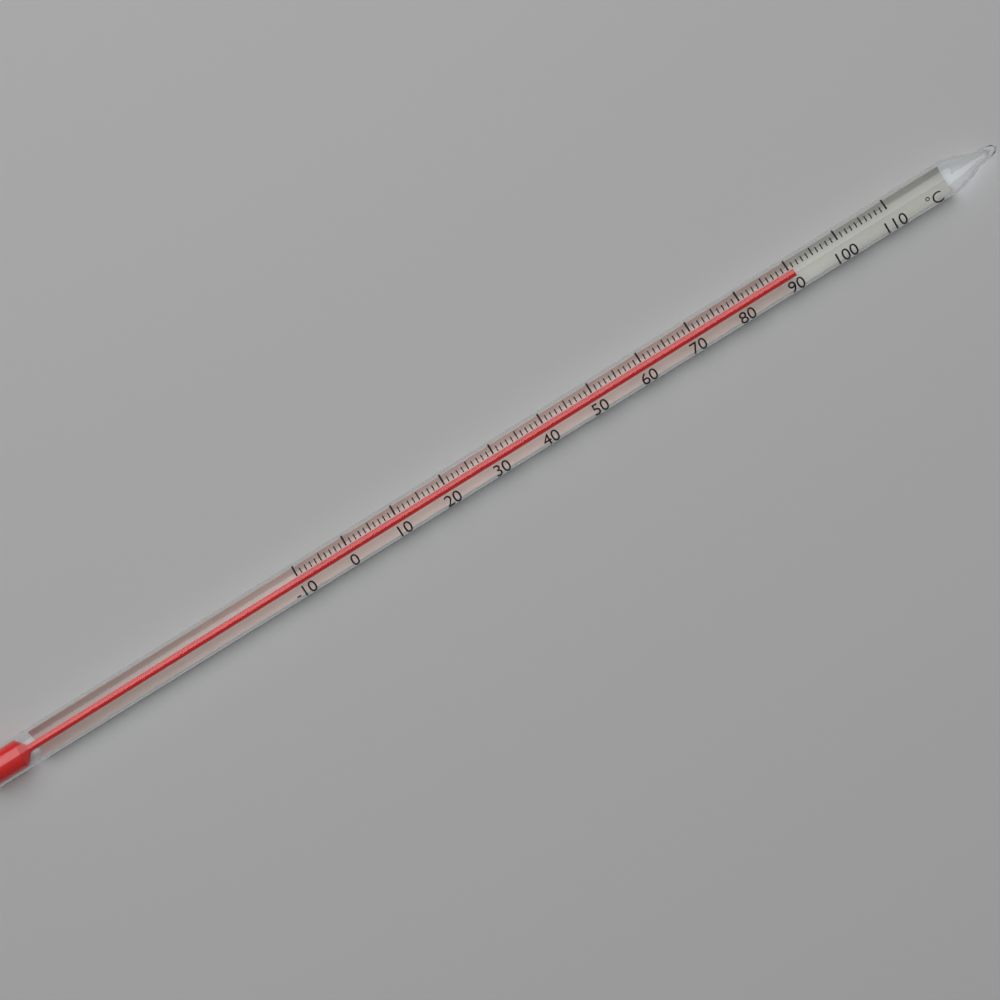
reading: 91 °C
